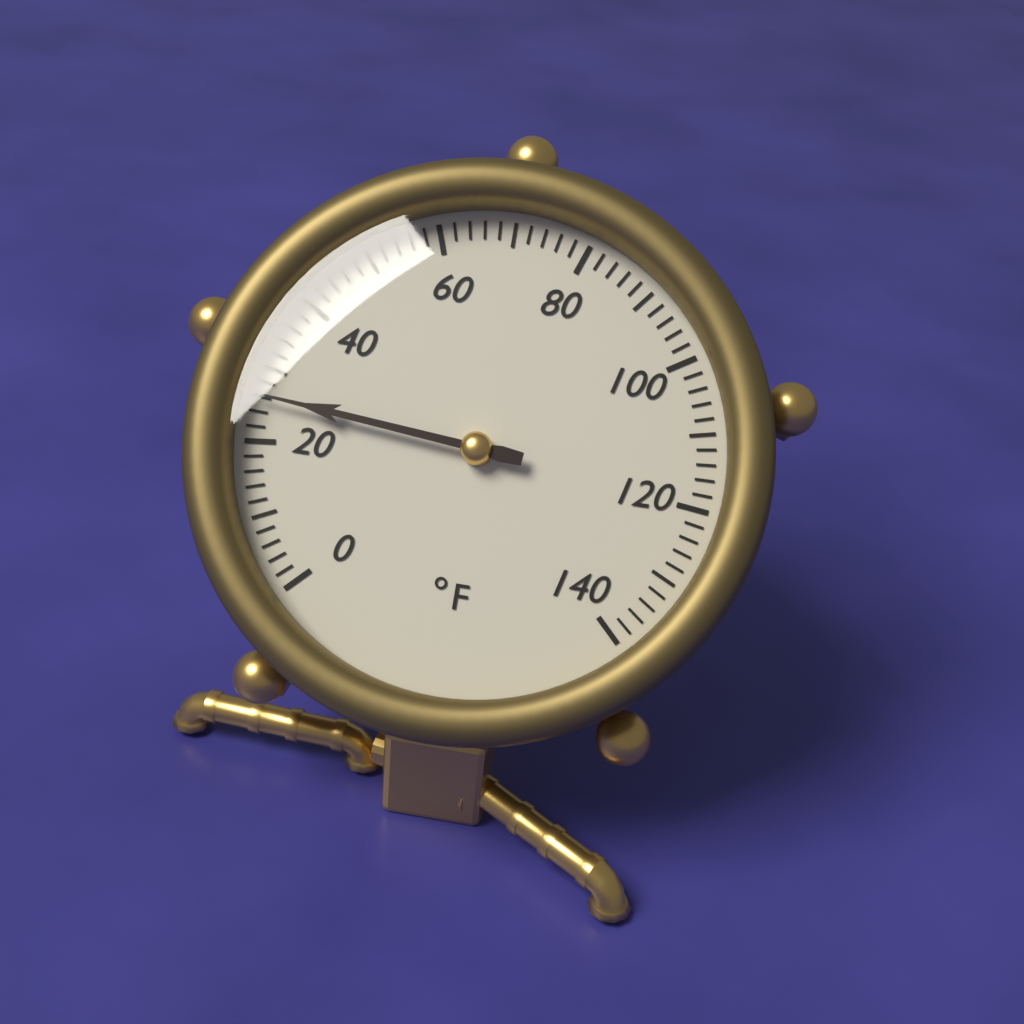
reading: 26 °F
